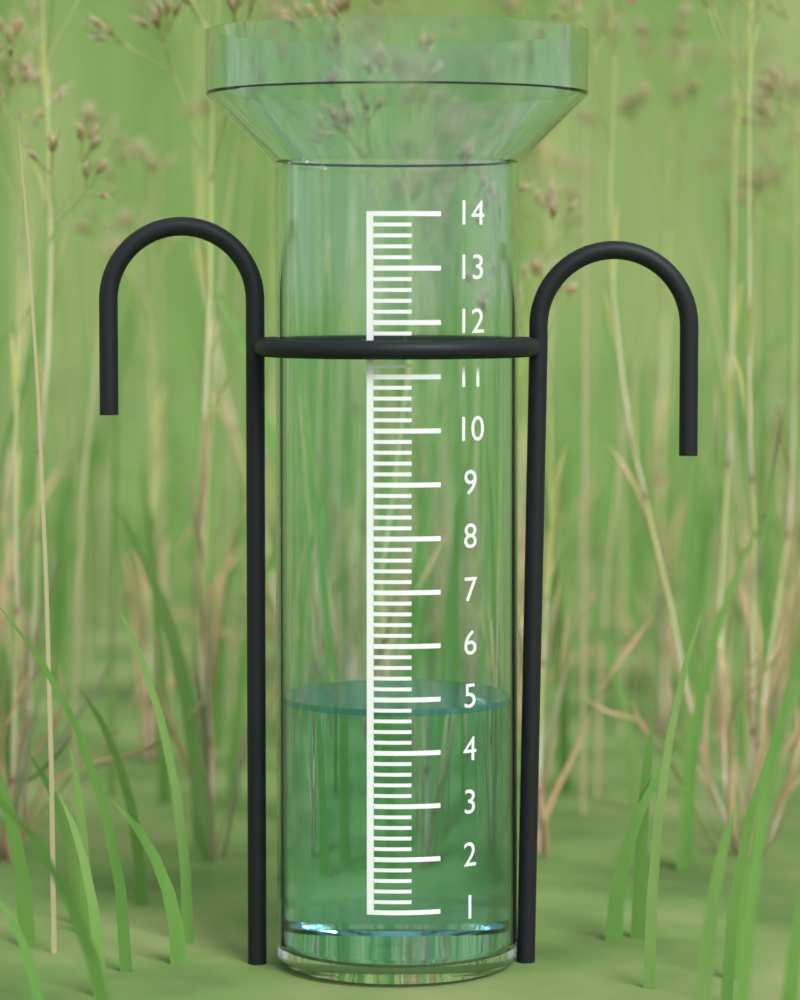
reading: 4.8 (no unit)
